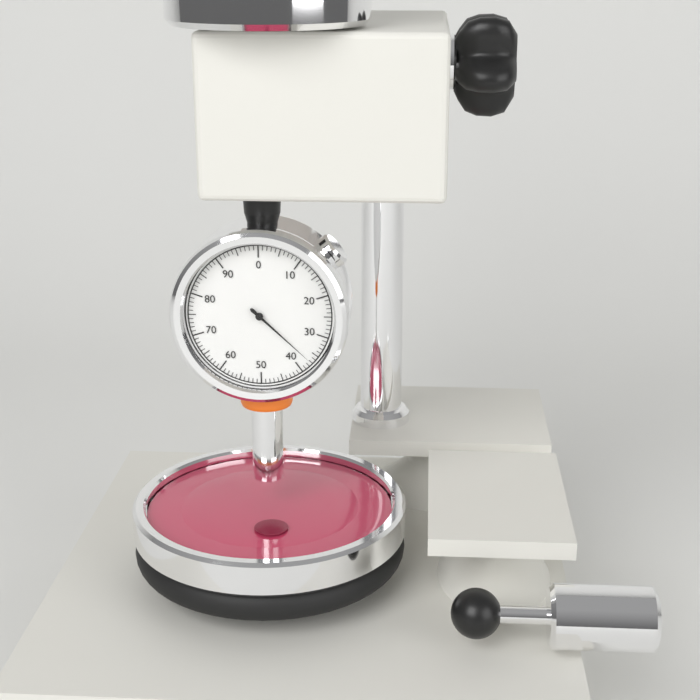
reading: 37 (no unit)
